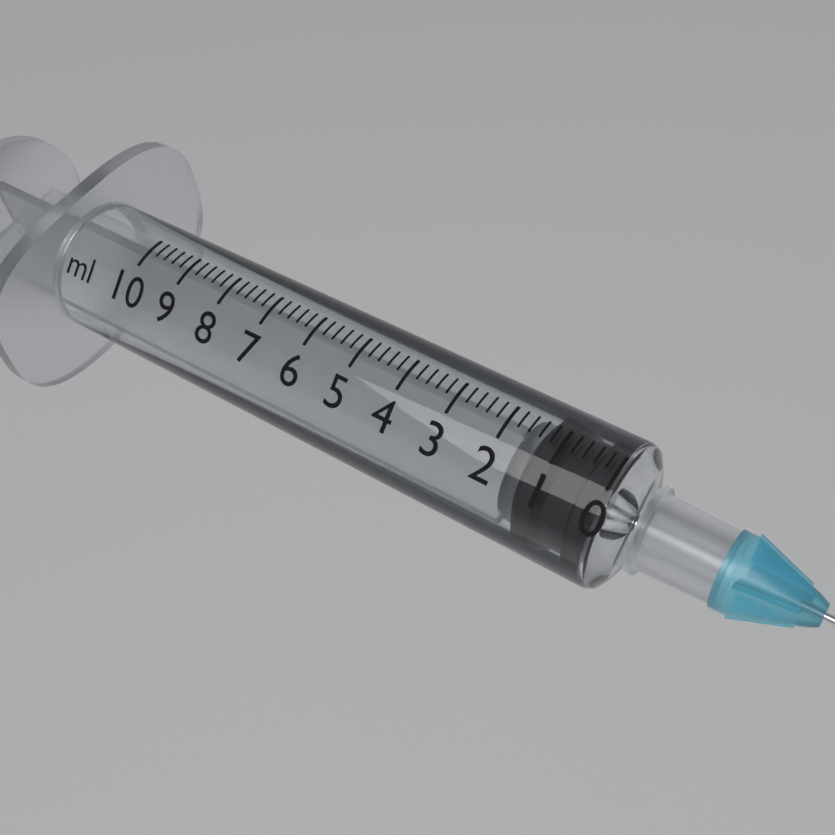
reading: 0.0 ml
